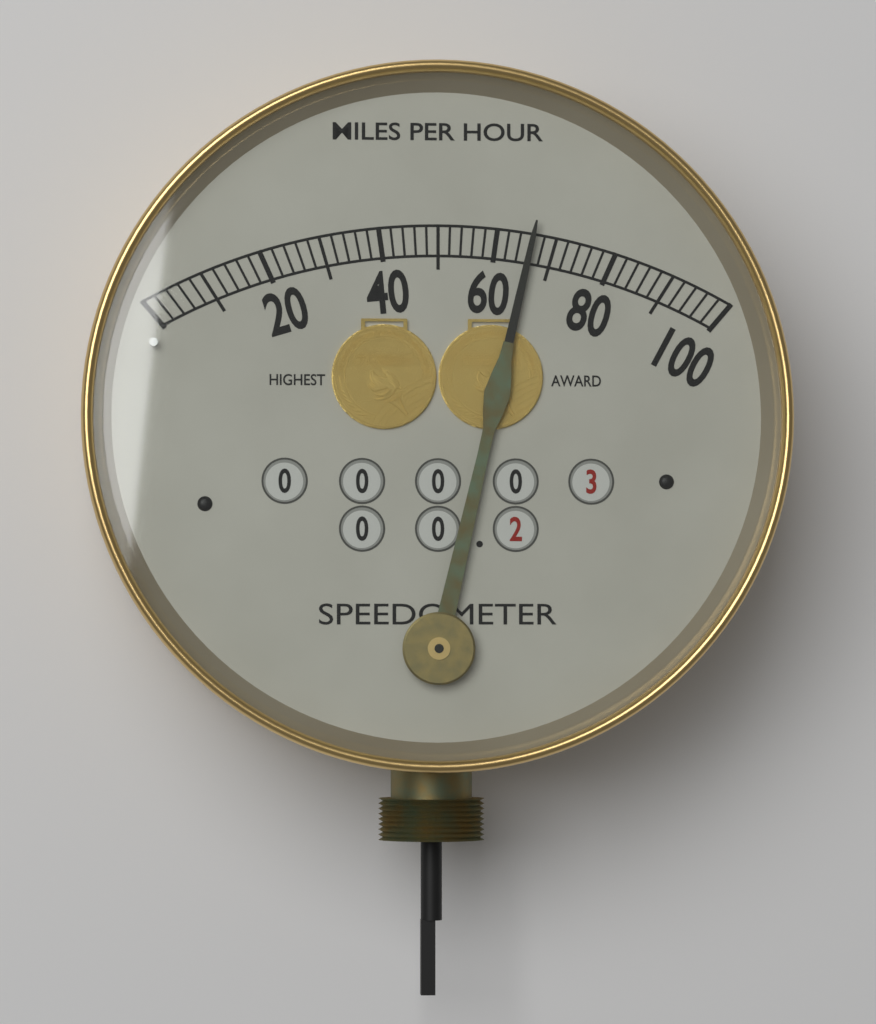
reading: 66 mph
